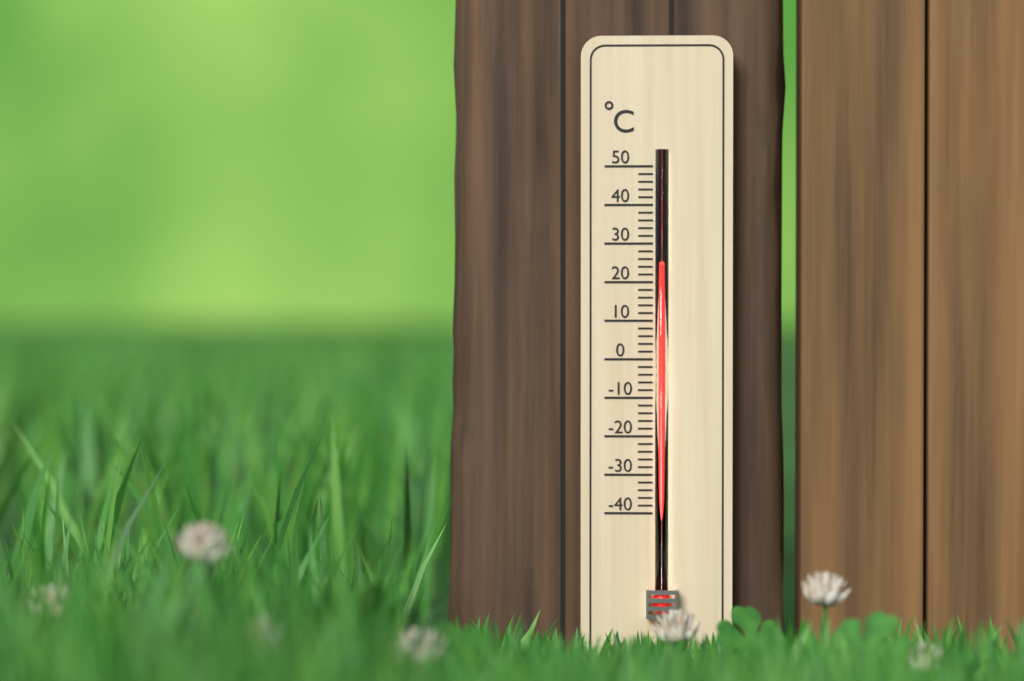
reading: 24 °C
